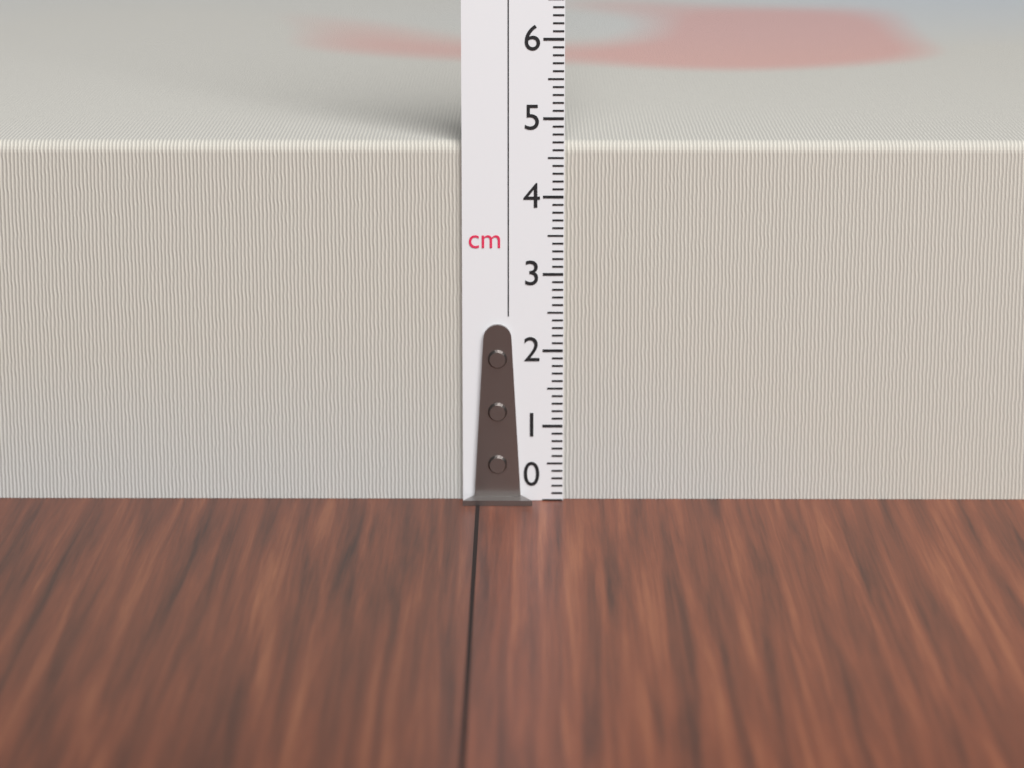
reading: 4.7 cm
